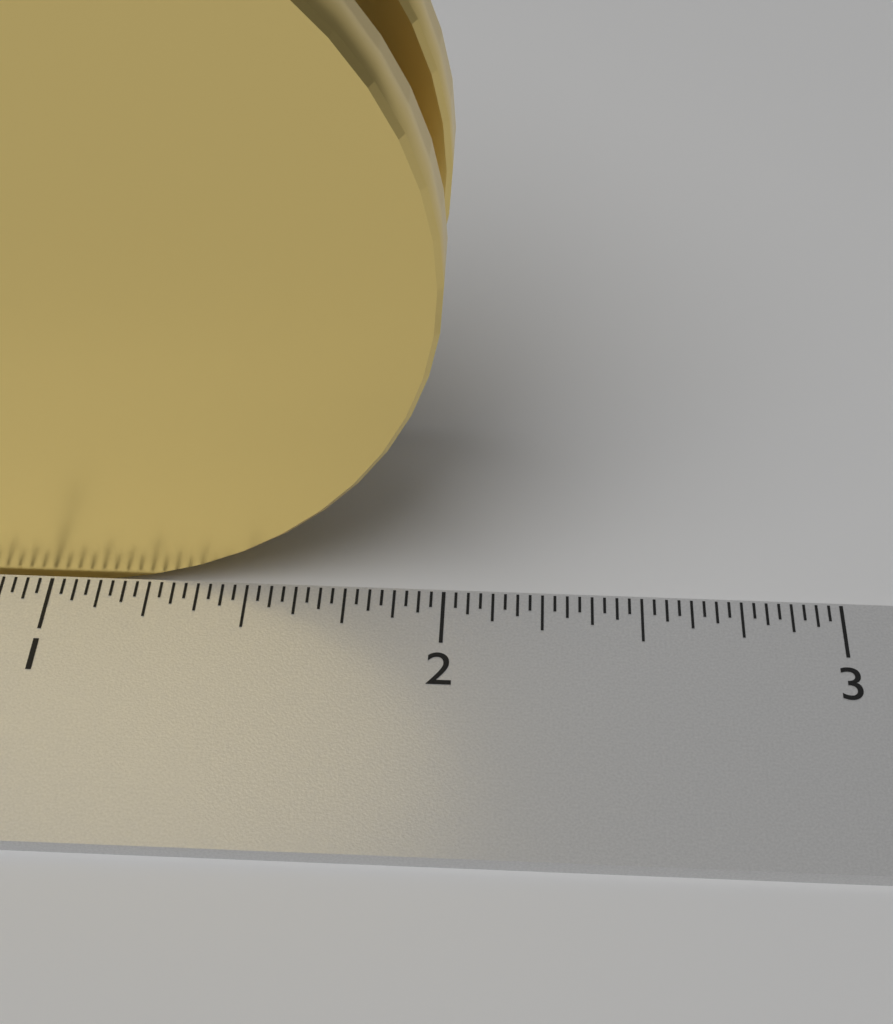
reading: 2.00000 inch
